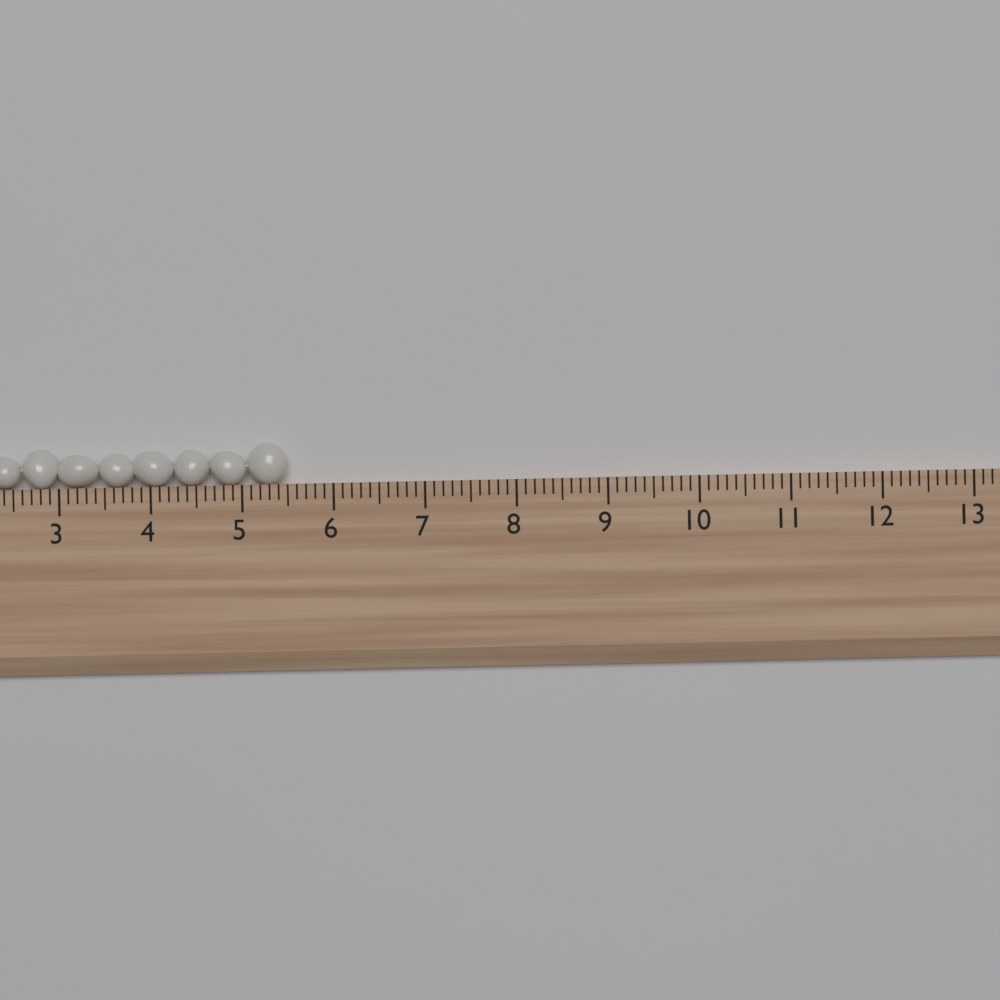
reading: 5.5 (no unit)
